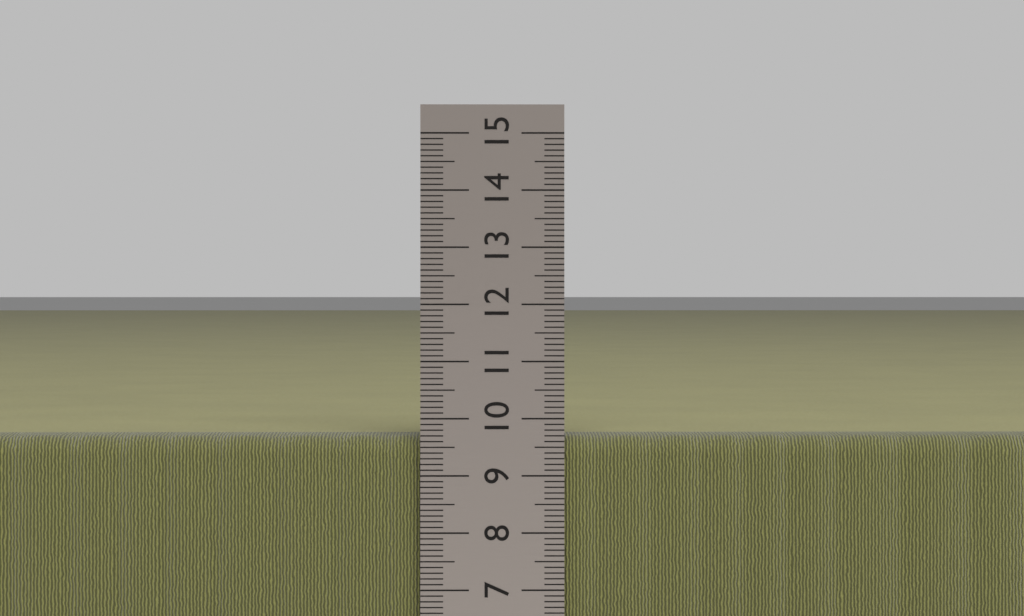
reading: 9.7 cm
